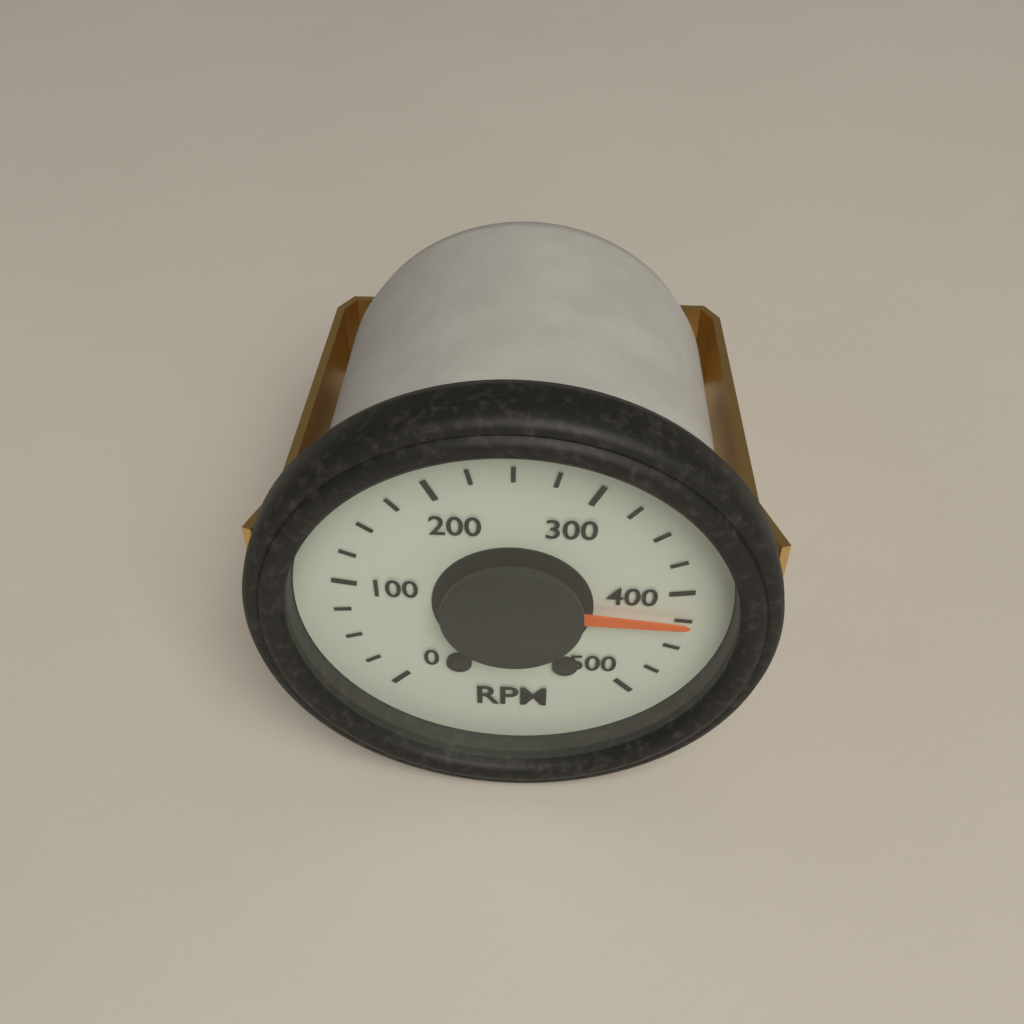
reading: 425 RPM
